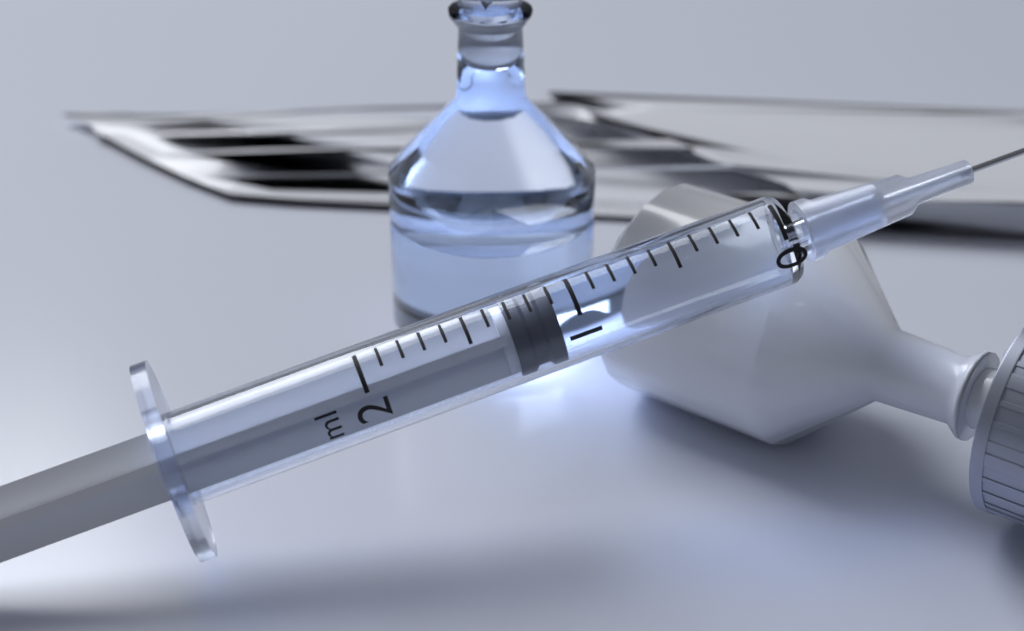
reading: 1.1 ml
